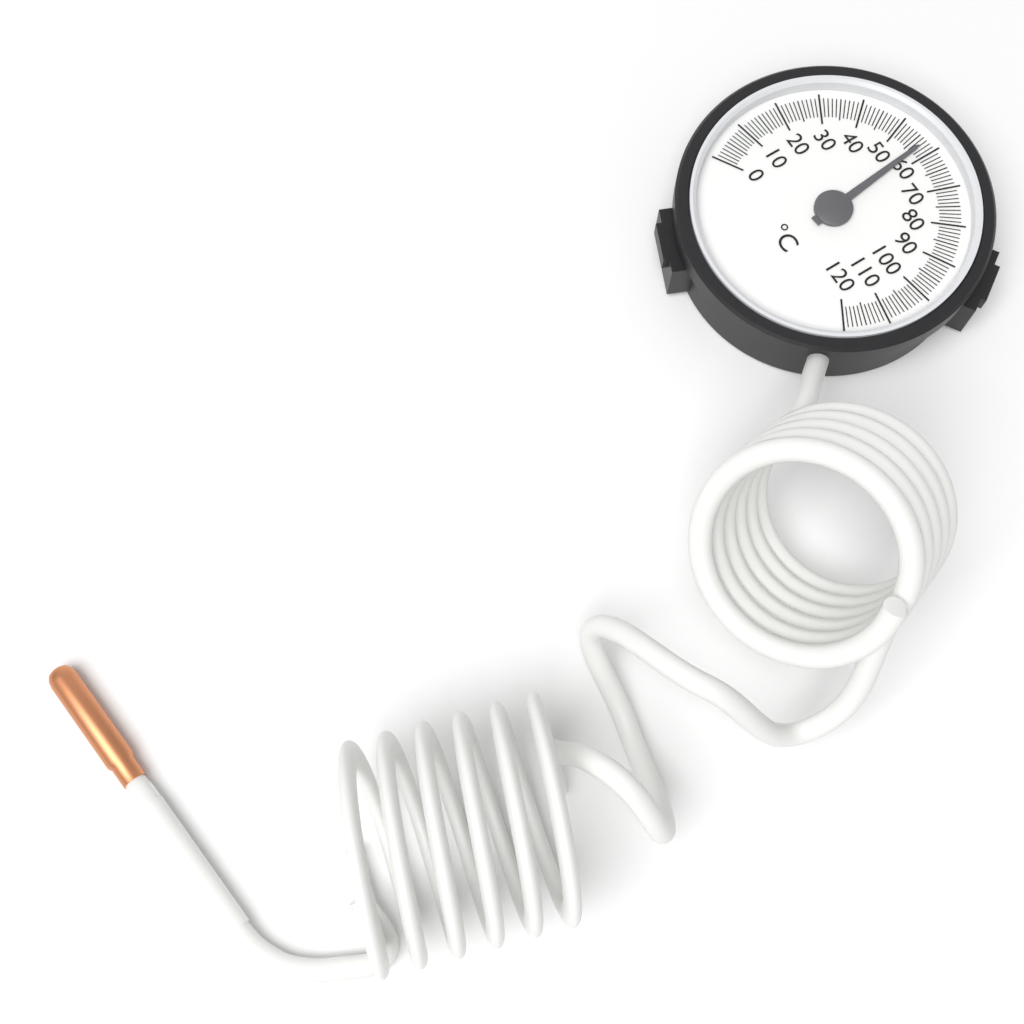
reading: 57 °C
